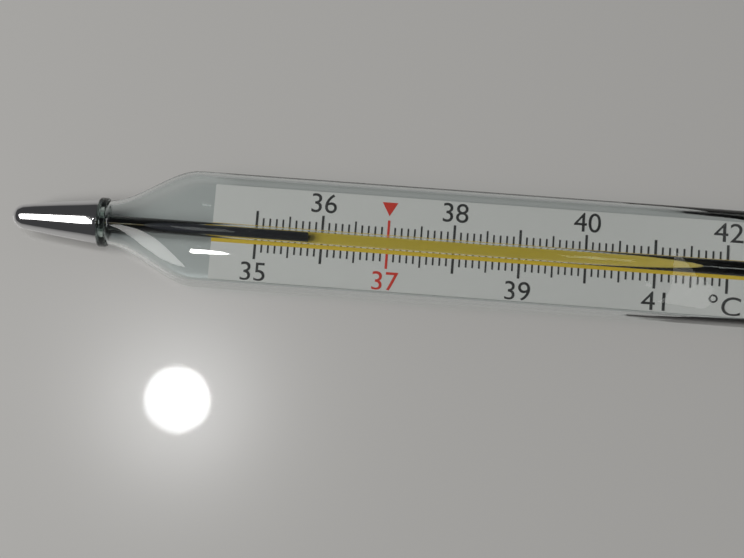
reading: 35.8 °C
